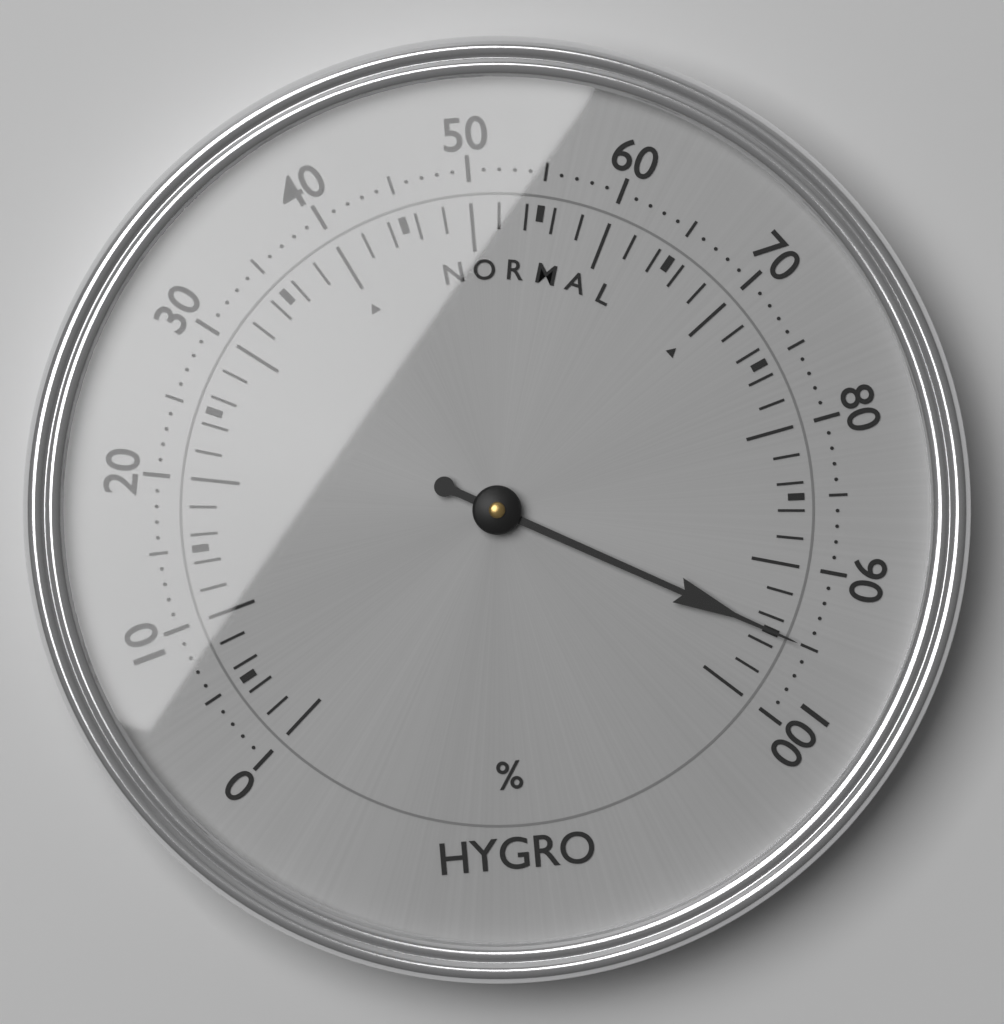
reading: 95 %
